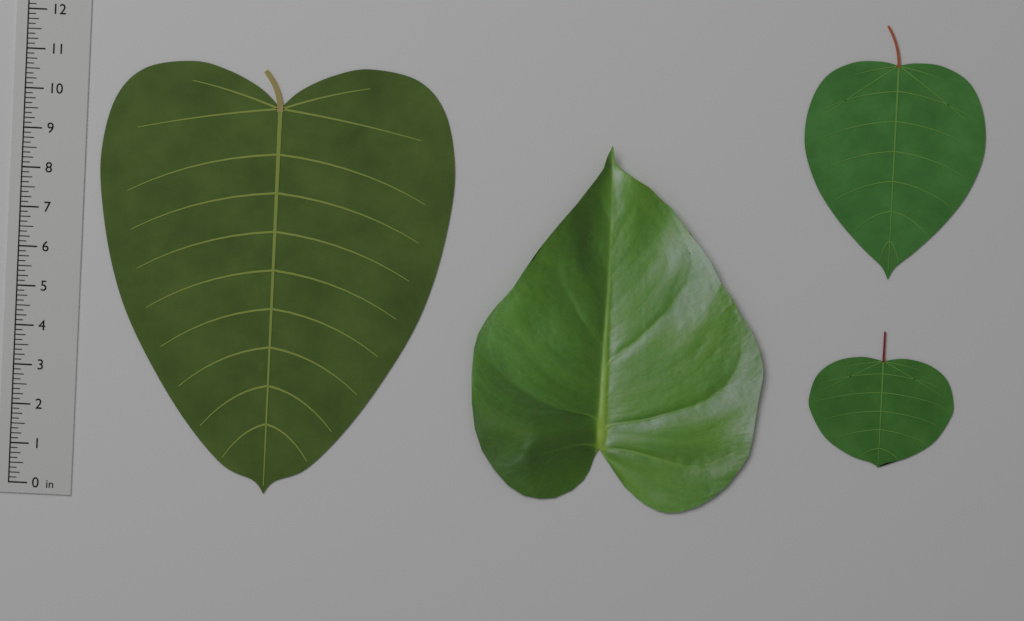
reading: 10.875 in
